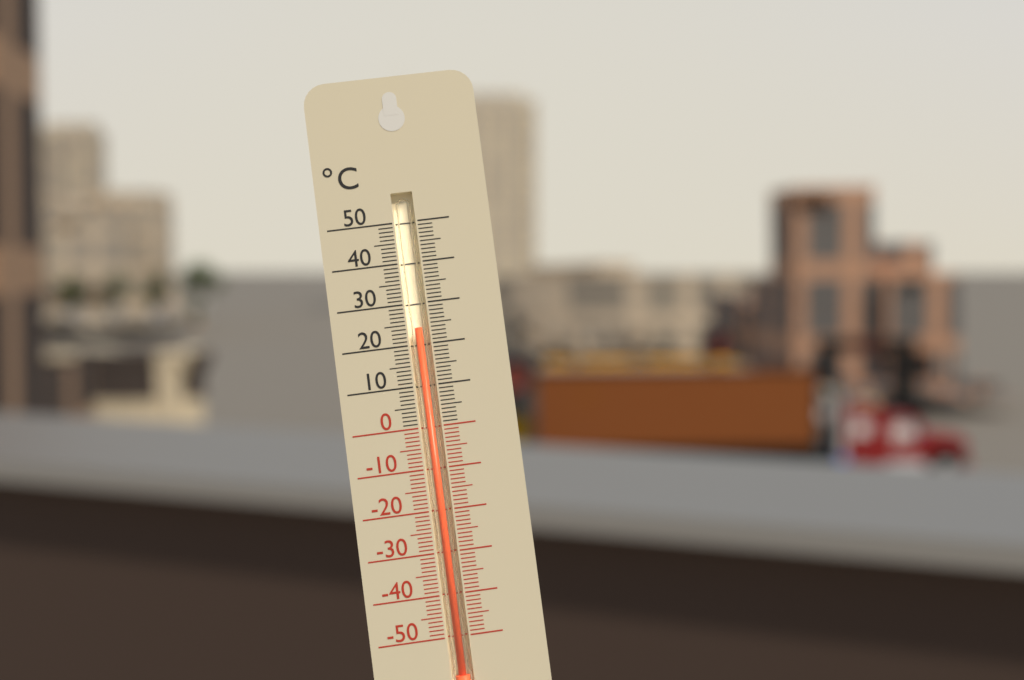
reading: 24 °C
